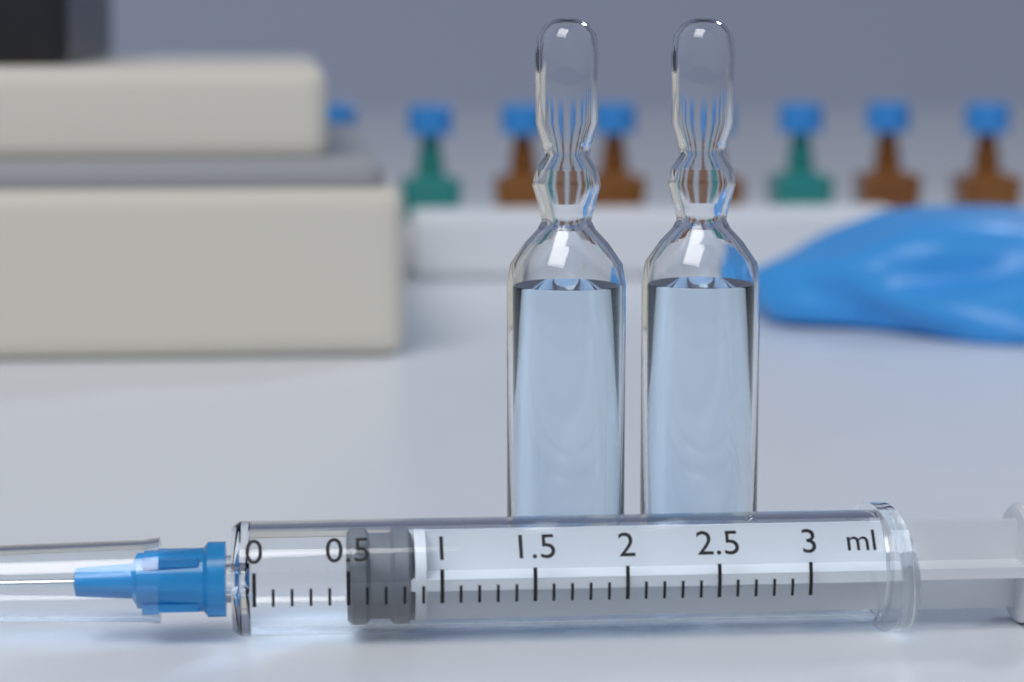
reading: 0.5 ml
